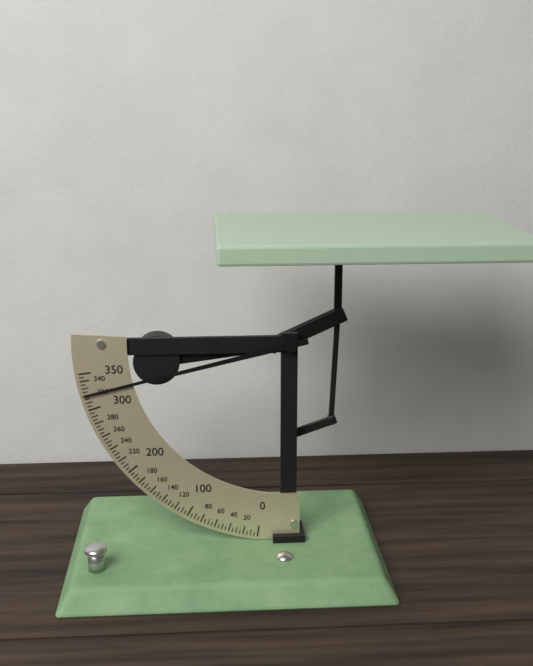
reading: 320 (no unit)
